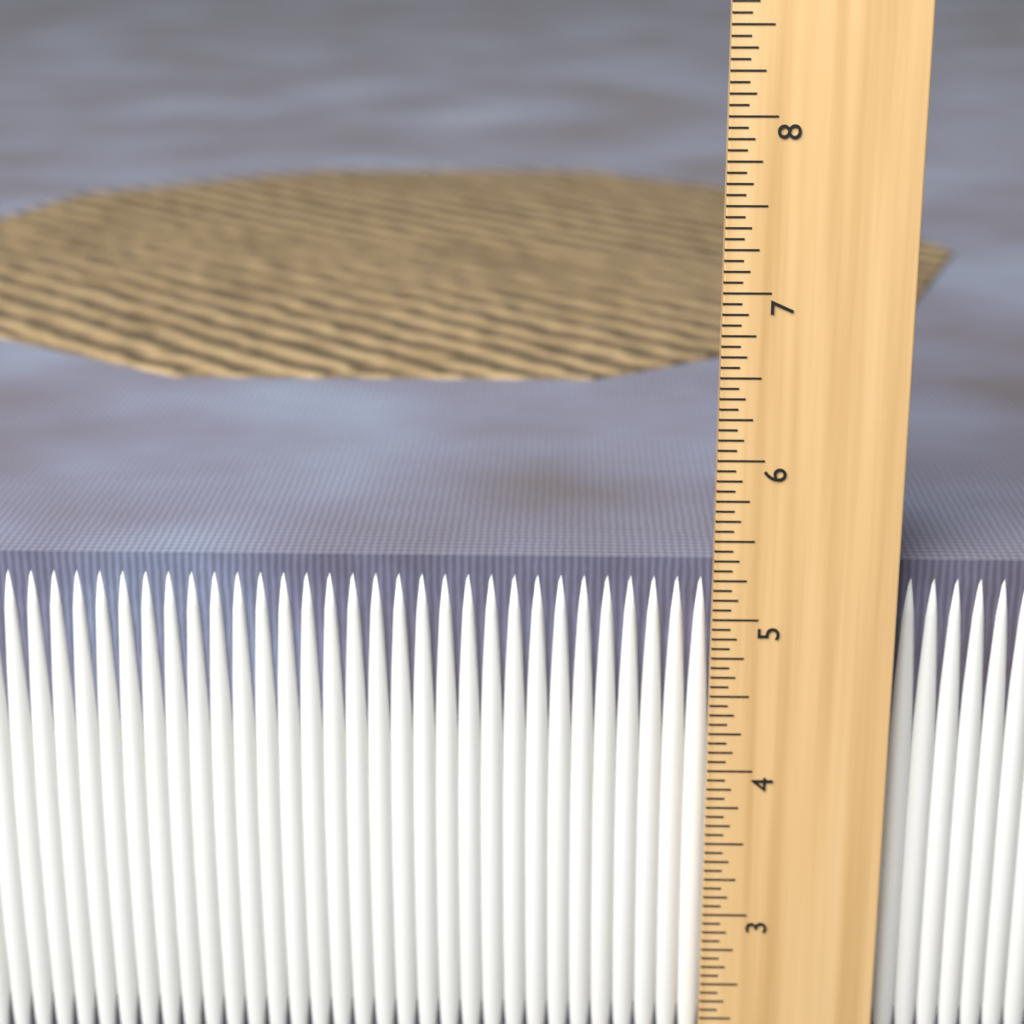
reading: 5.3125 in
